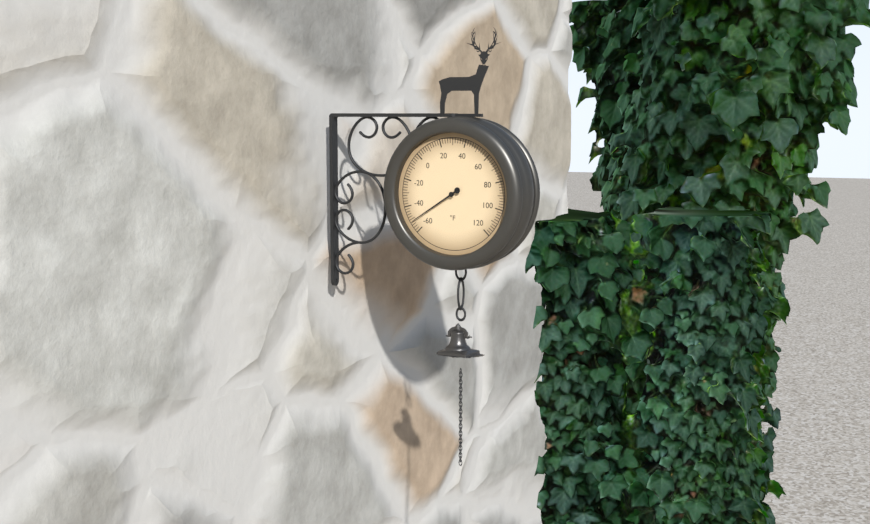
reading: -52 °F
